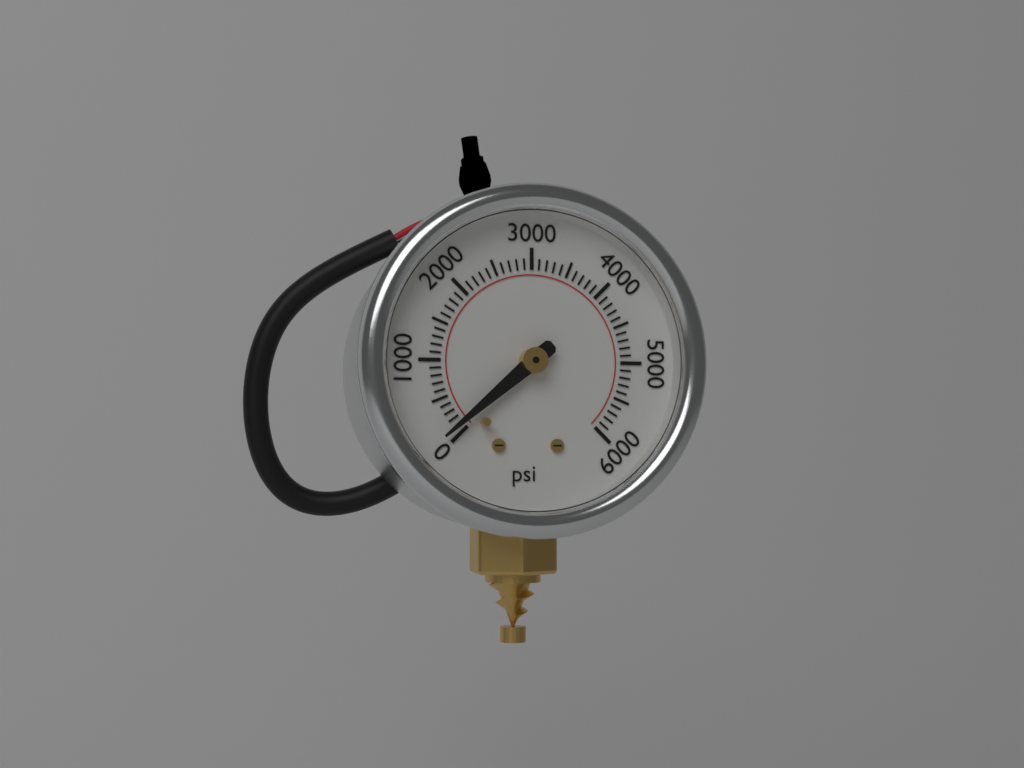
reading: 100 psi
